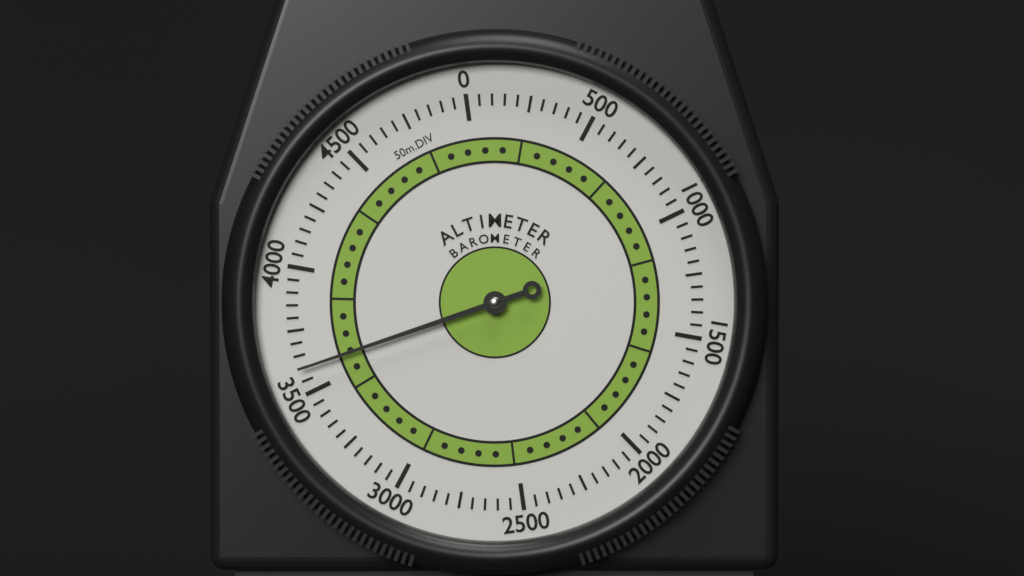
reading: 3600 m
